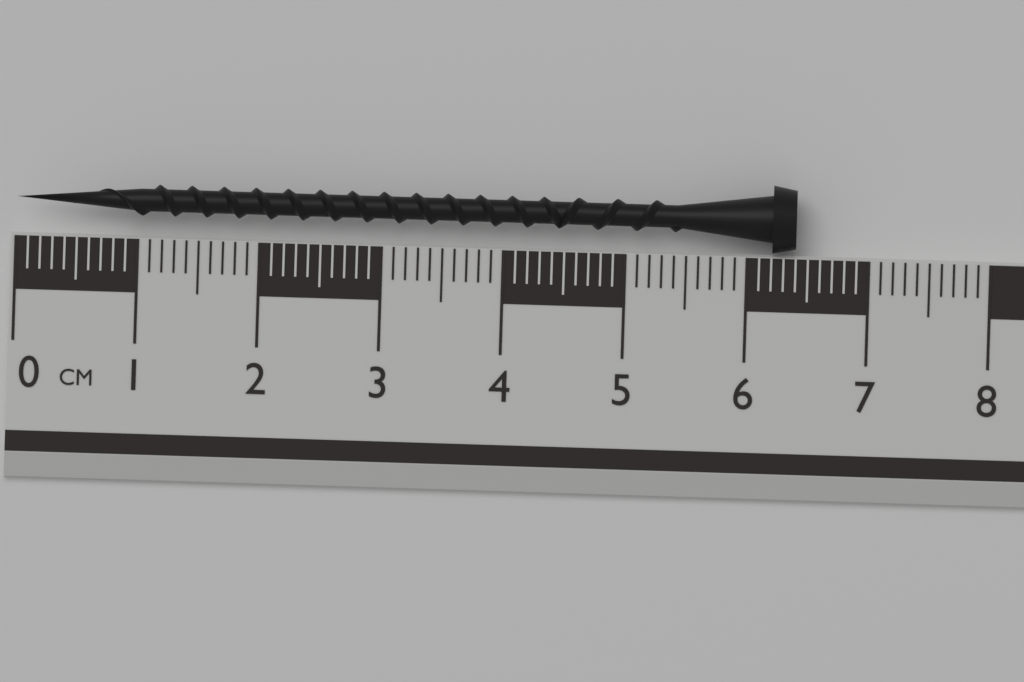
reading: 6.4 cm
